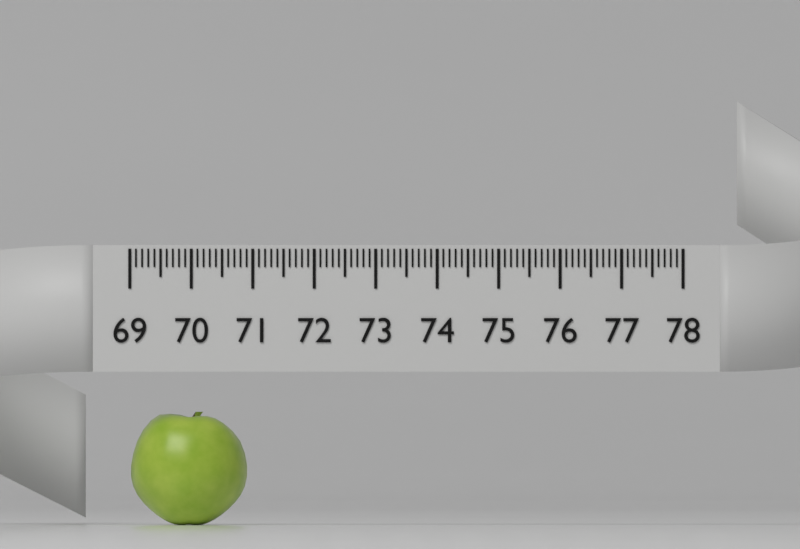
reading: 70.9 (no unit)
